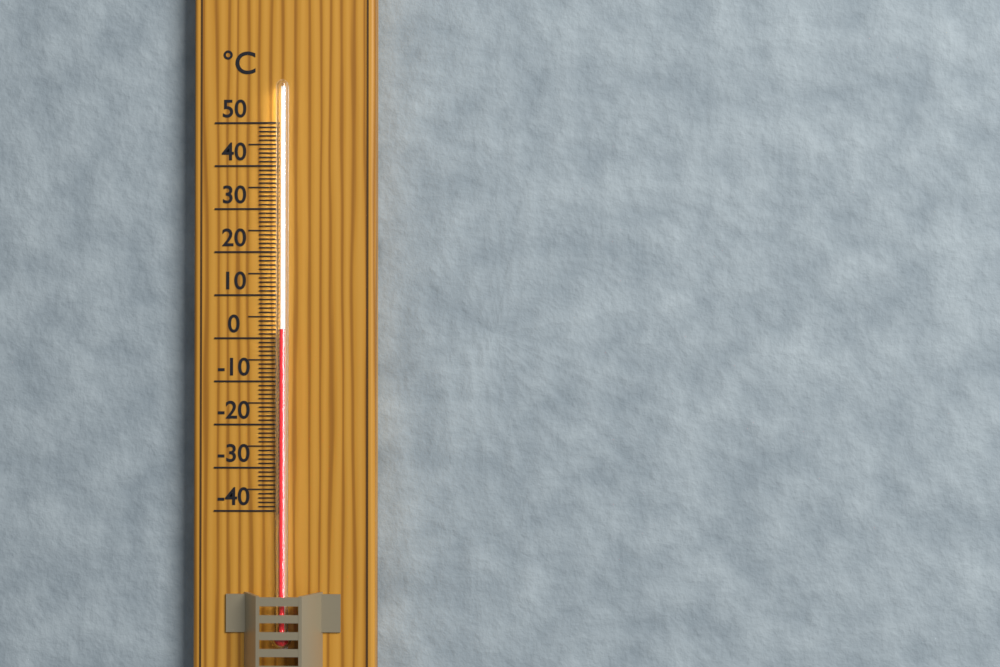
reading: 2 °C
